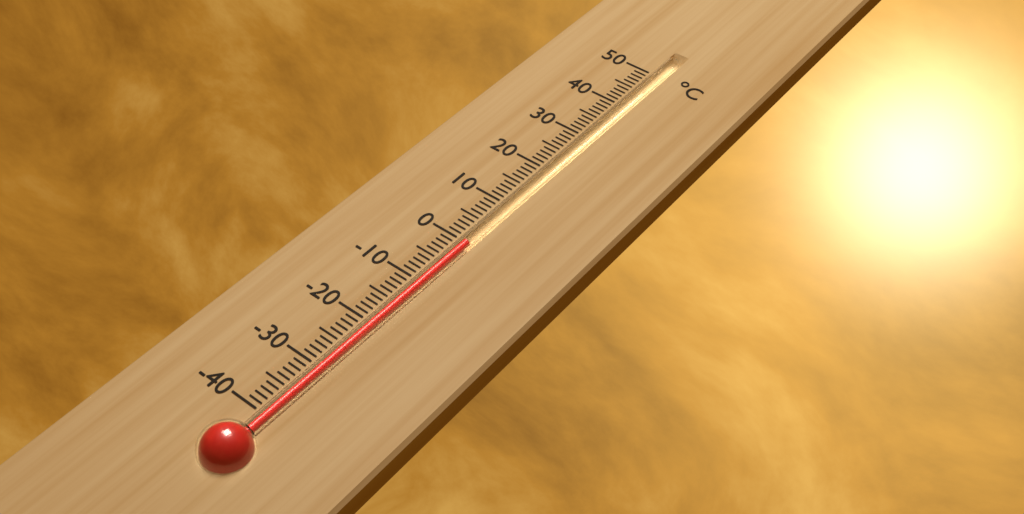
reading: 0 °C
